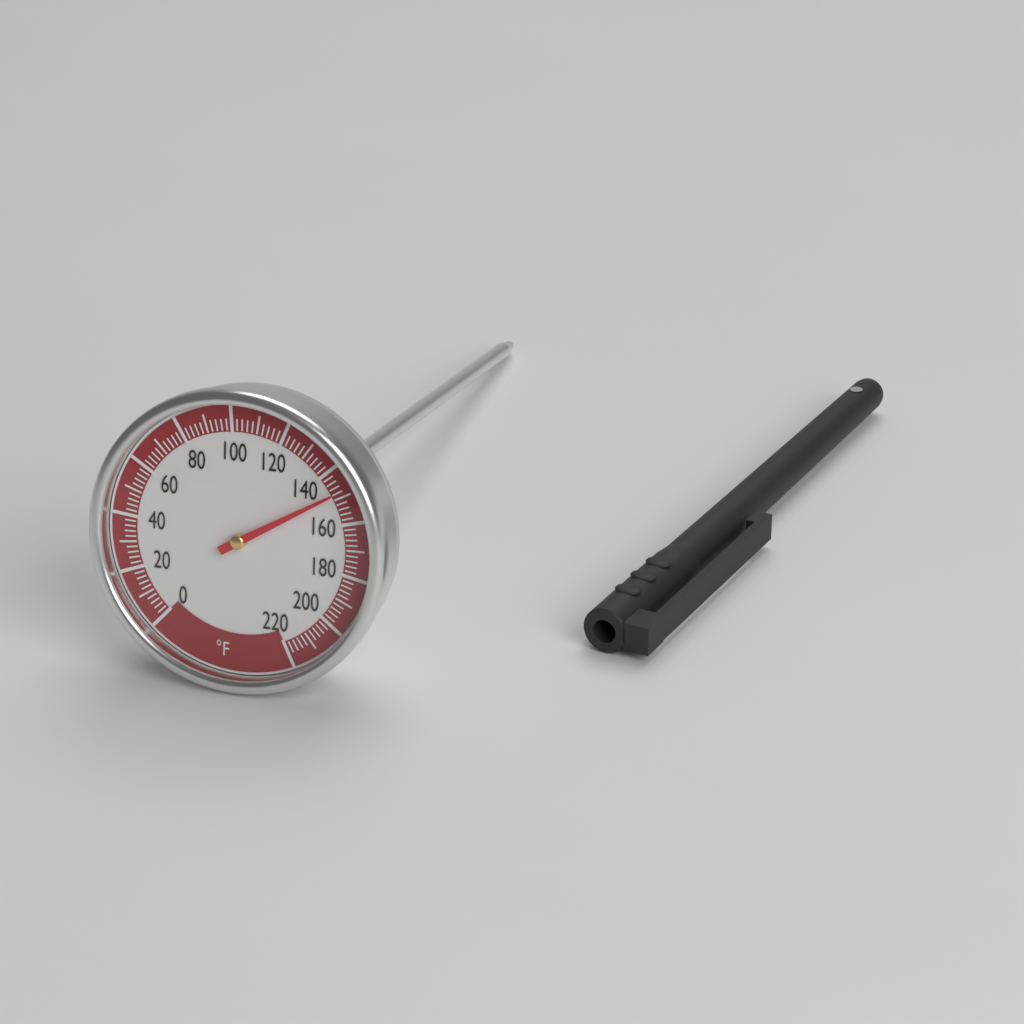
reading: 148 °F
